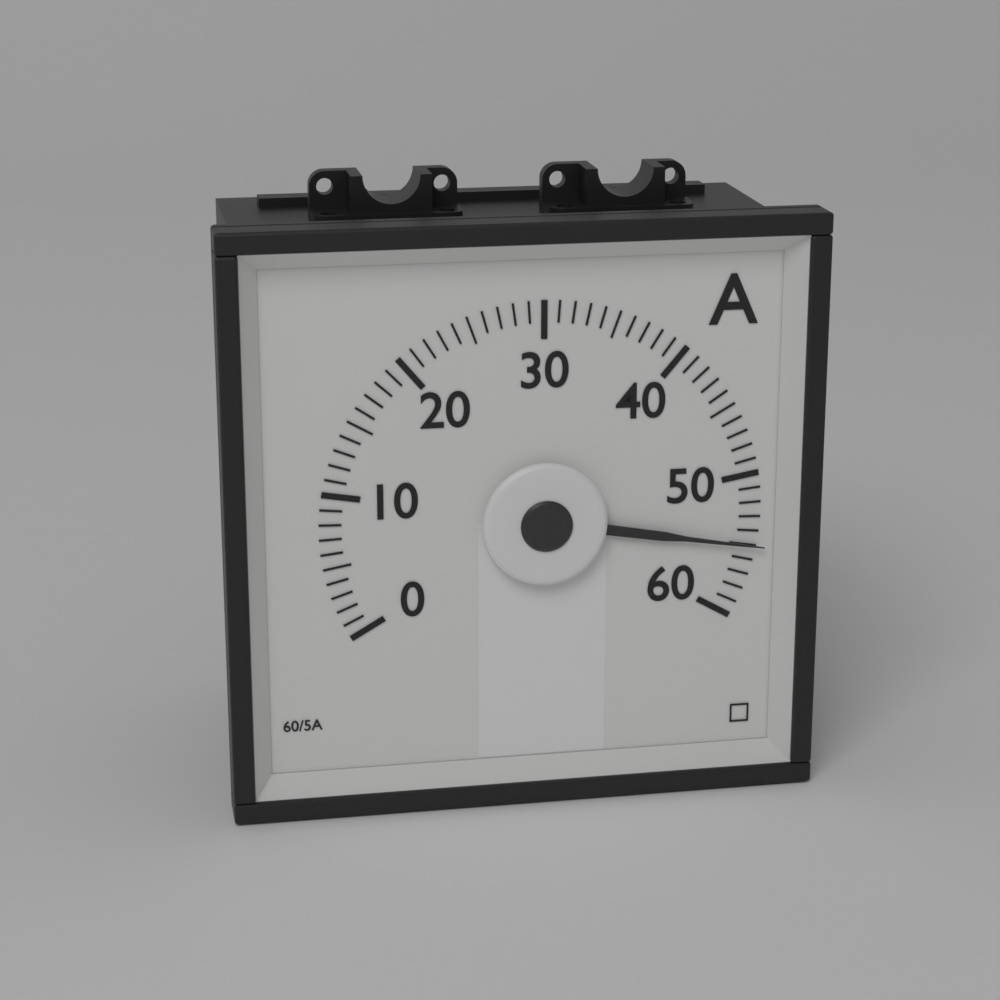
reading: 55 A
